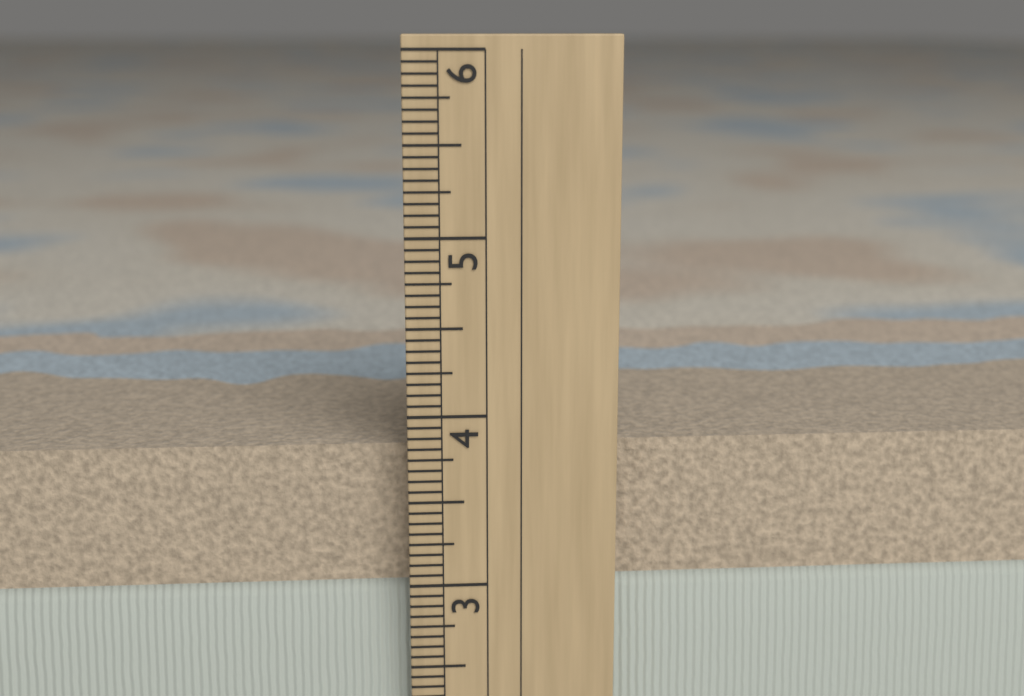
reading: 3.8125 in
